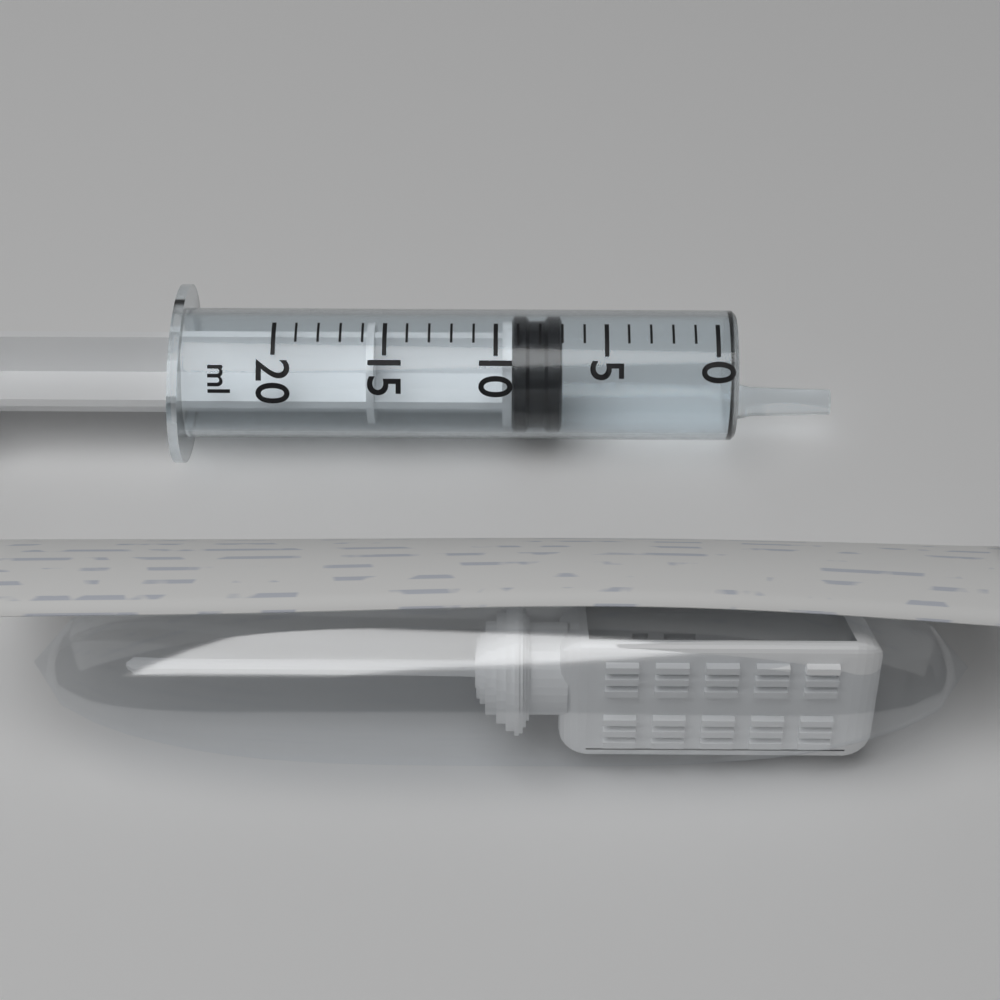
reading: 7 ml
